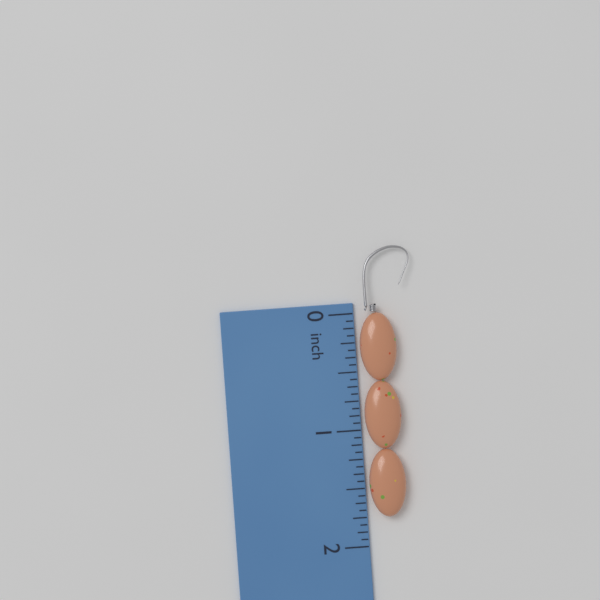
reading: 1.7500 inch
